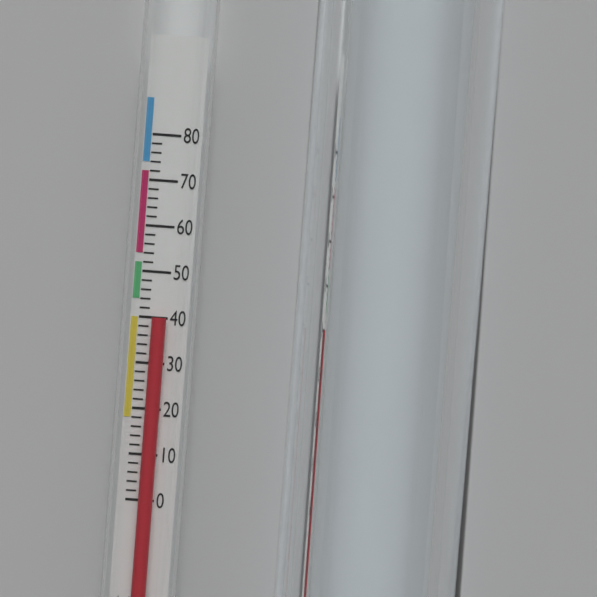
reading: 40 (no unit)
